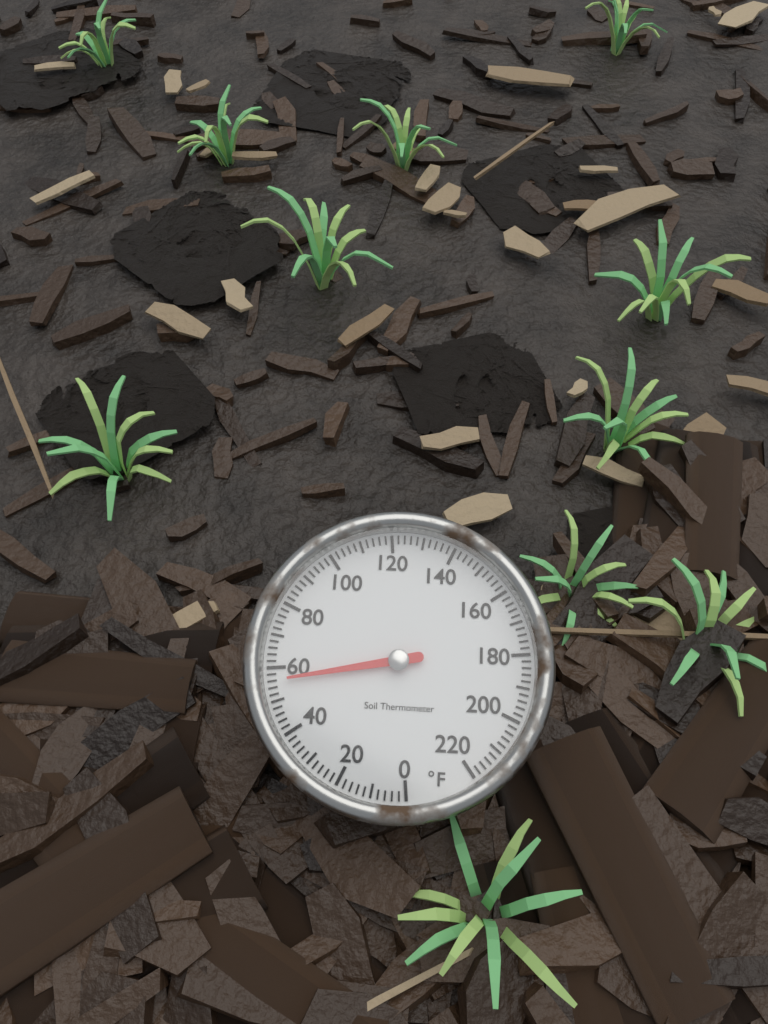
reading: 56 °F
